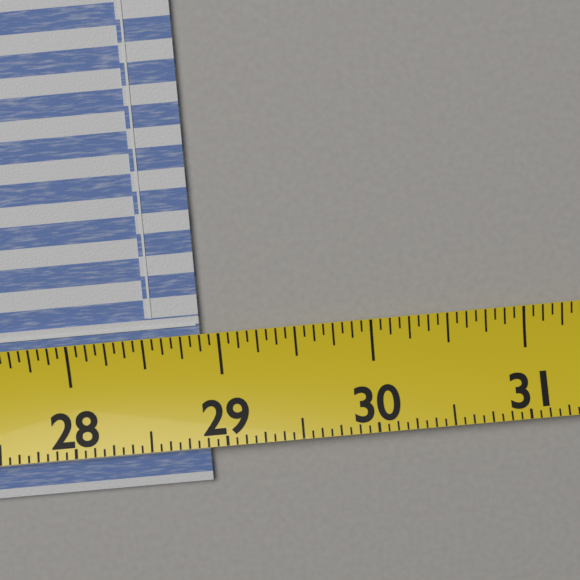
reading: 28.8750 (no unit)
